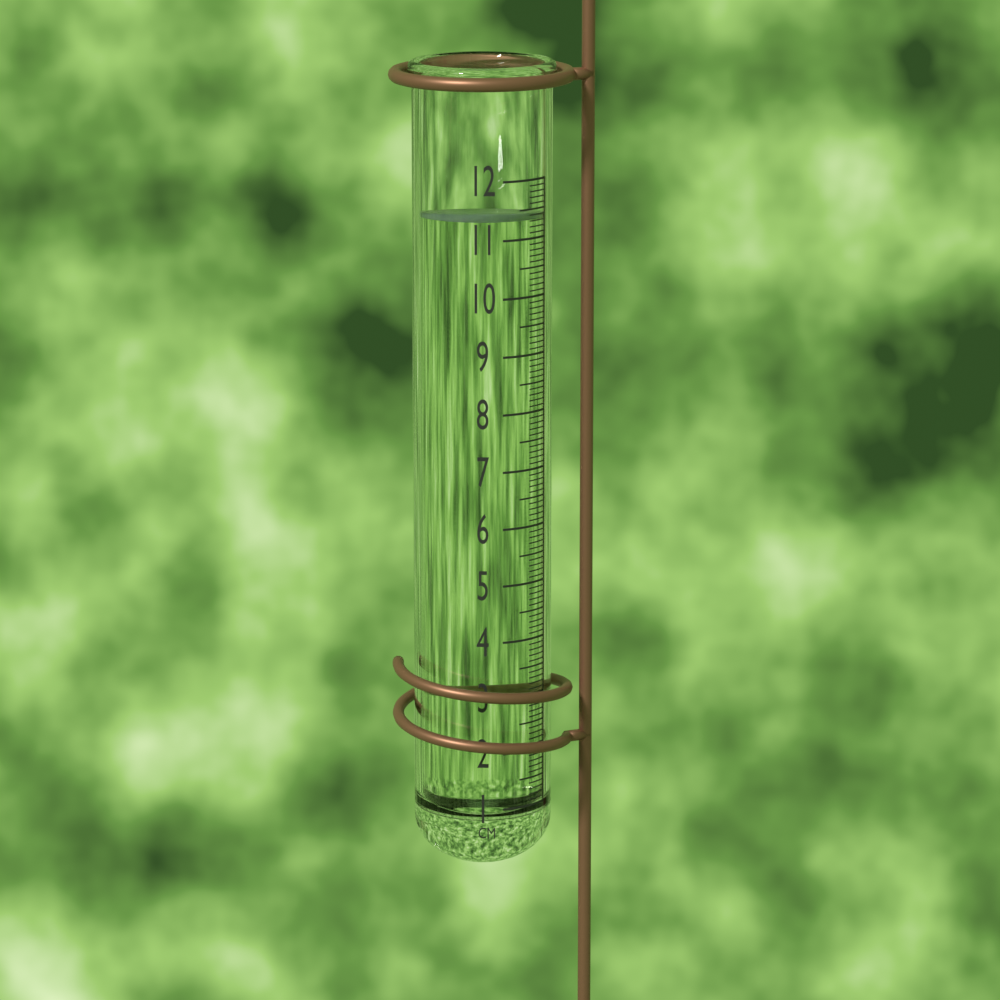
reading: 11.4 cm
